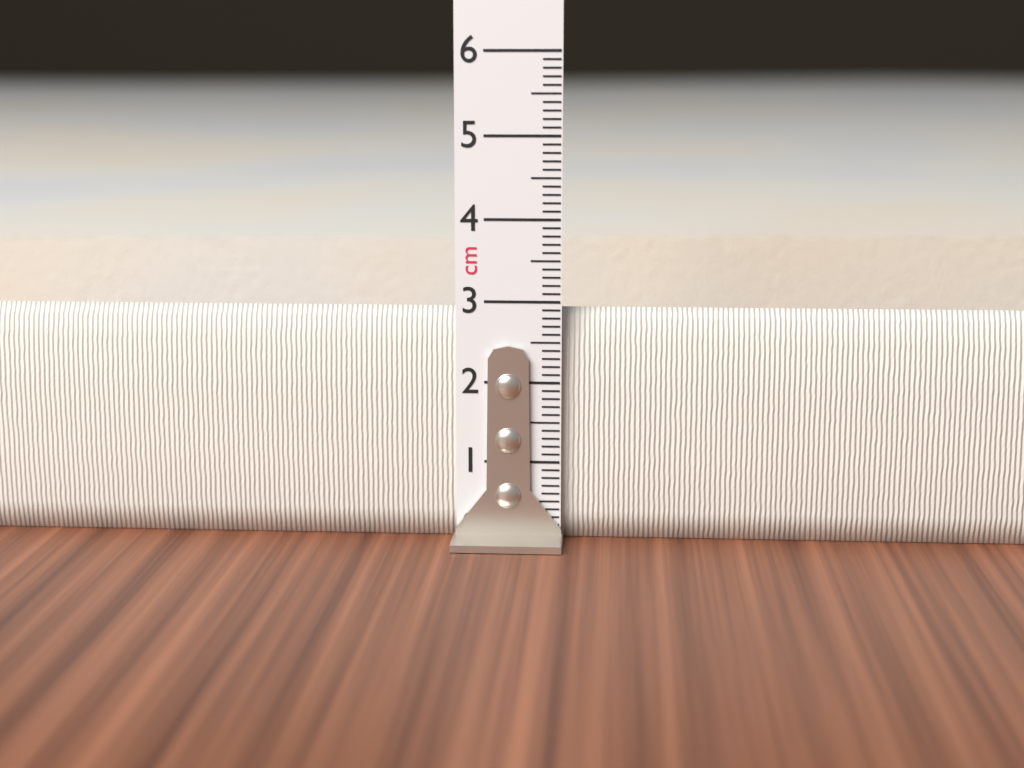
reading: 2.9 cm
